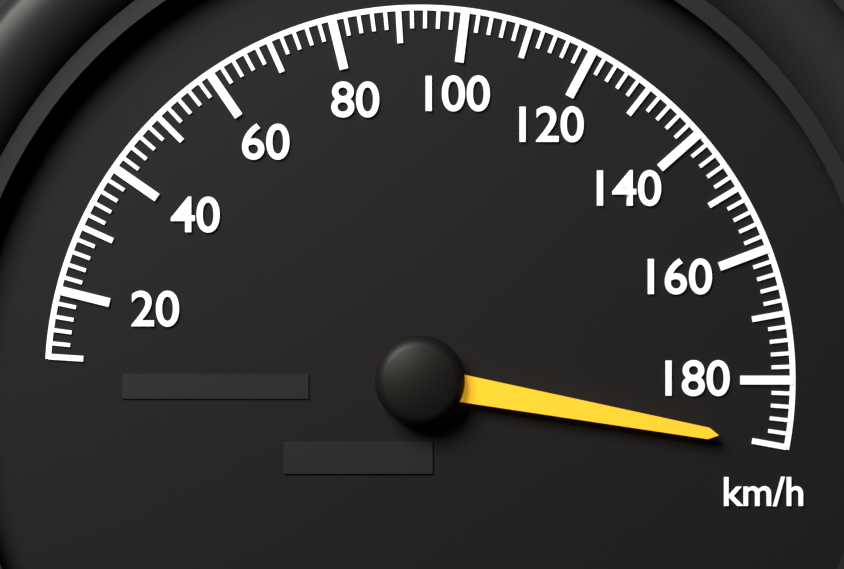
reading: 190 km/h
